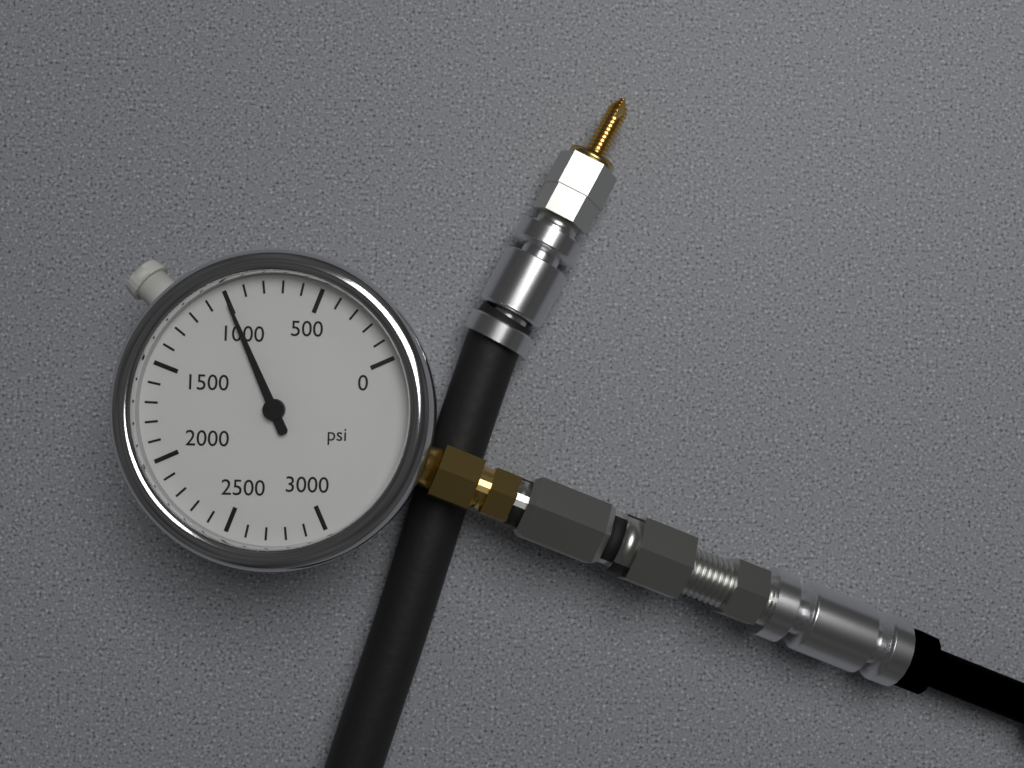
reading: 1000 psi
